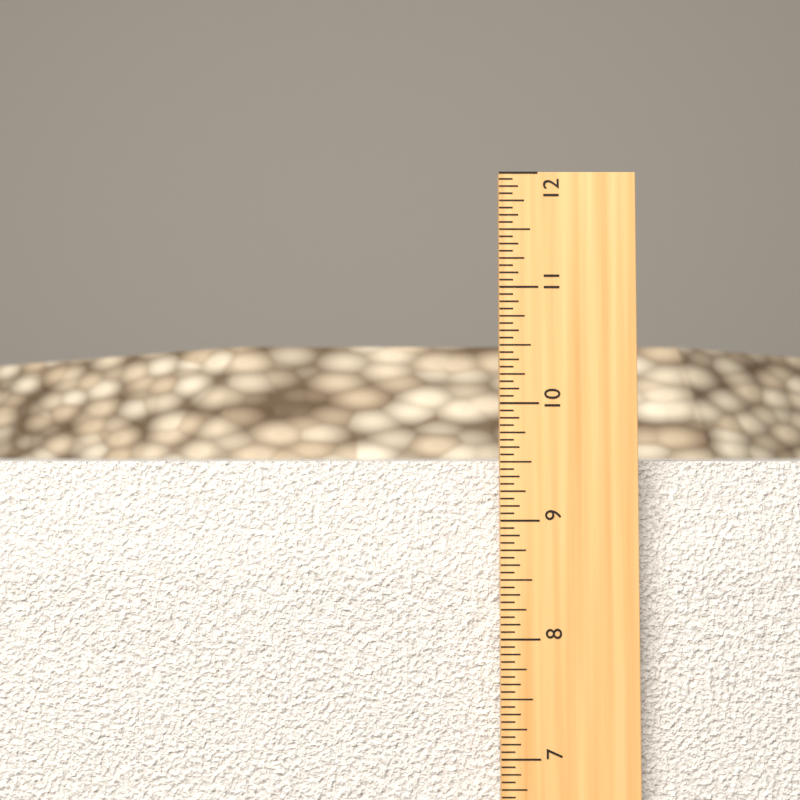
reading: 9.5000 in
